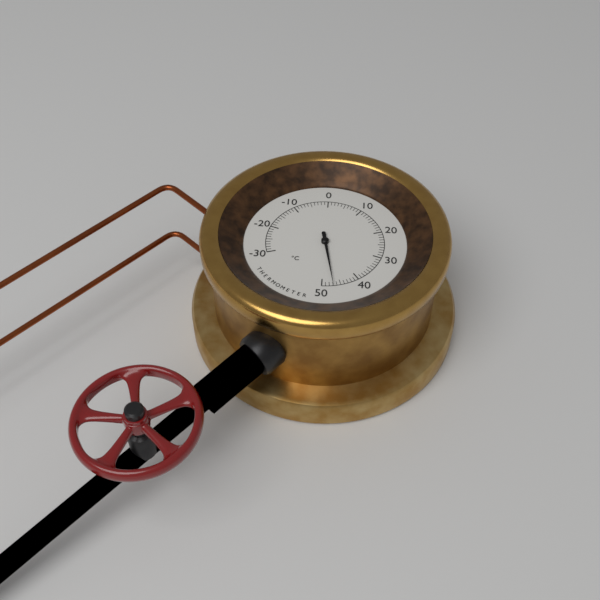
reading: 47 °C
